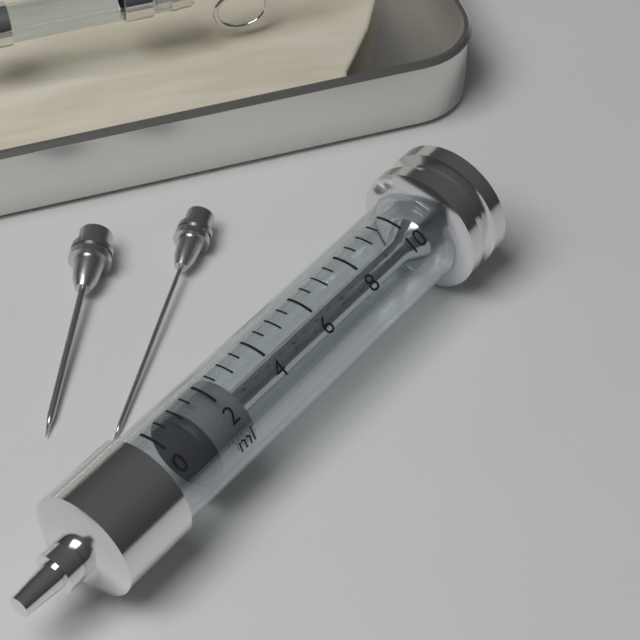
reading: 1.0 ml
